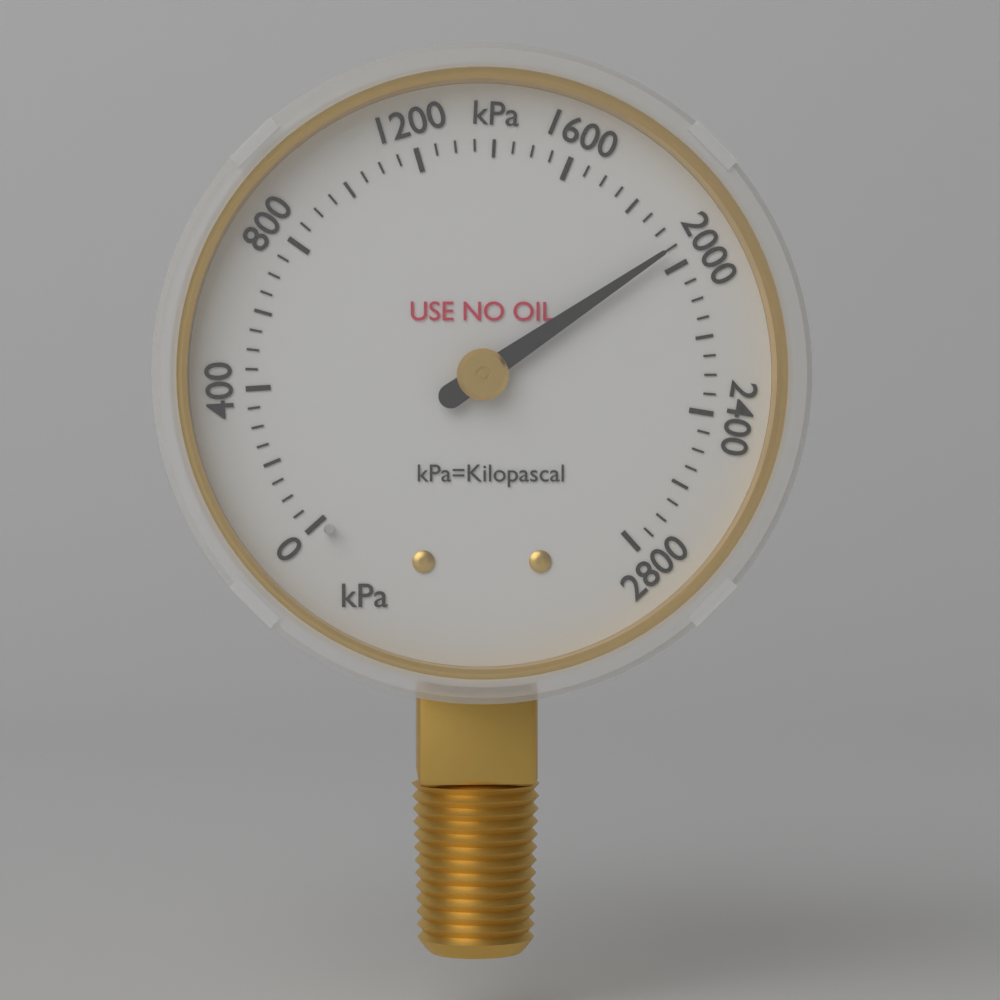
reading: 1950 kPa
